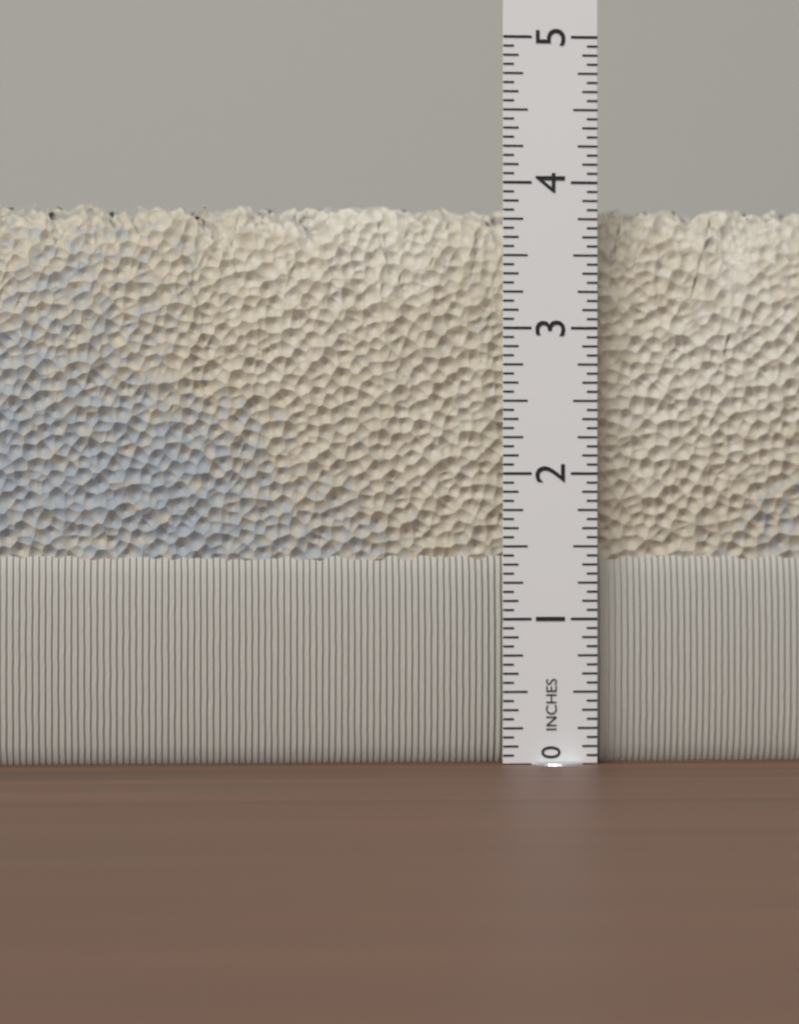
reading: 3.8750 in
